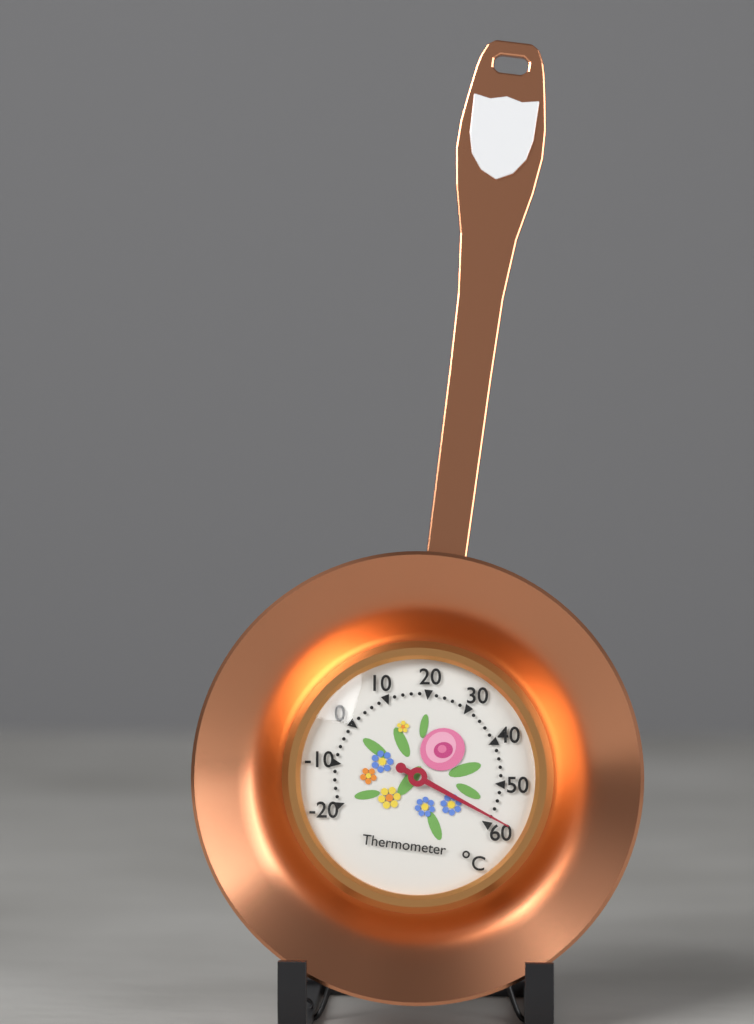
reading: 58 °C
